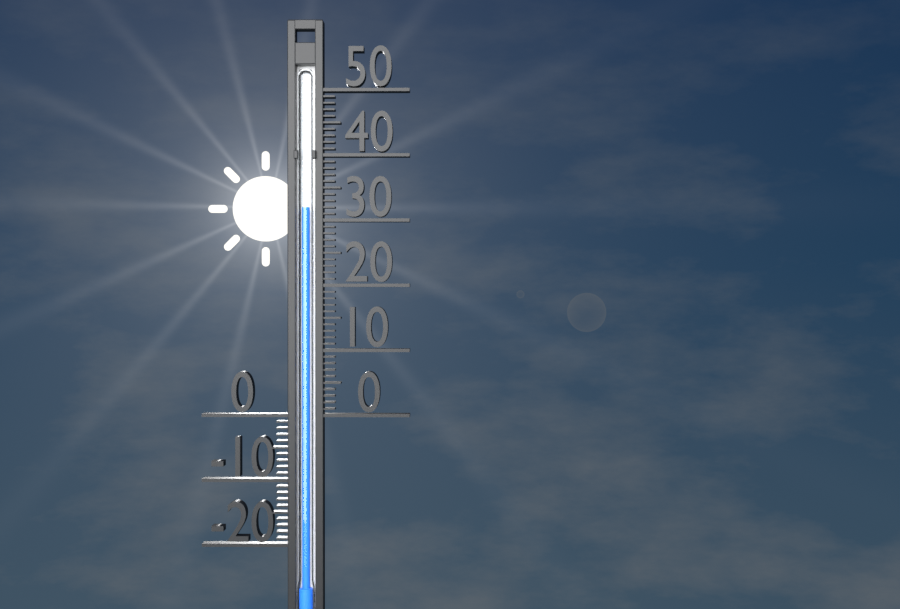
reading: 32 (no unit)
